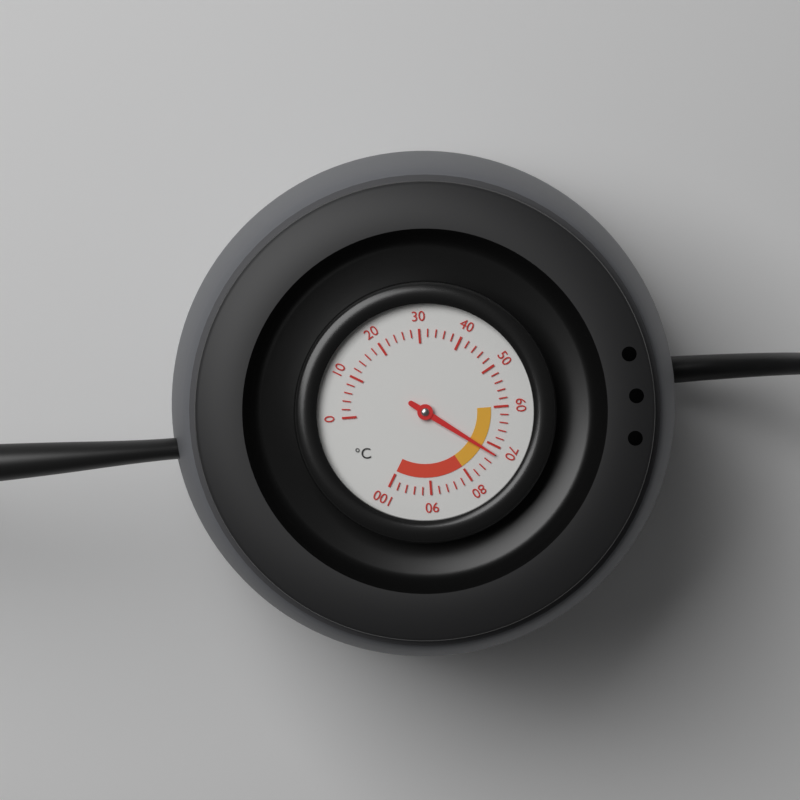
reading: 72 °C
